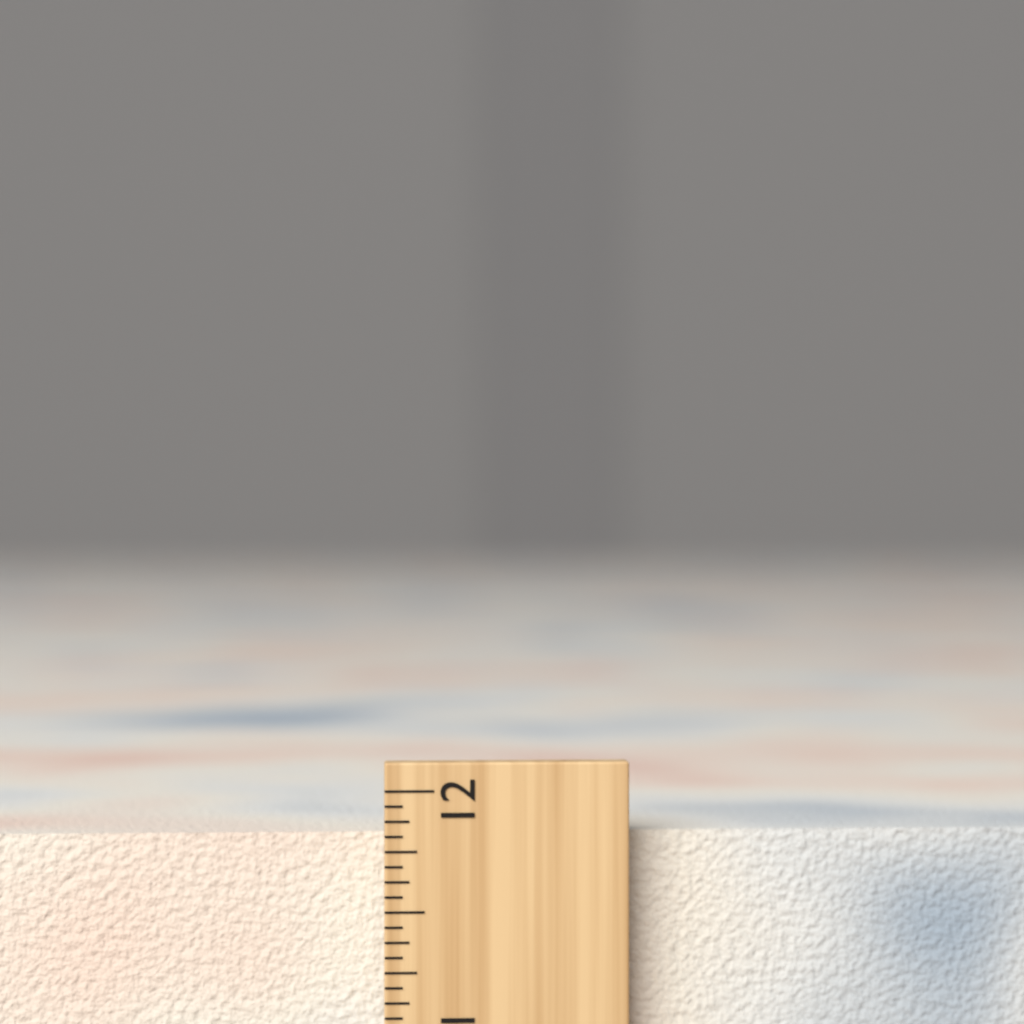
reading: 11.8125 inch
